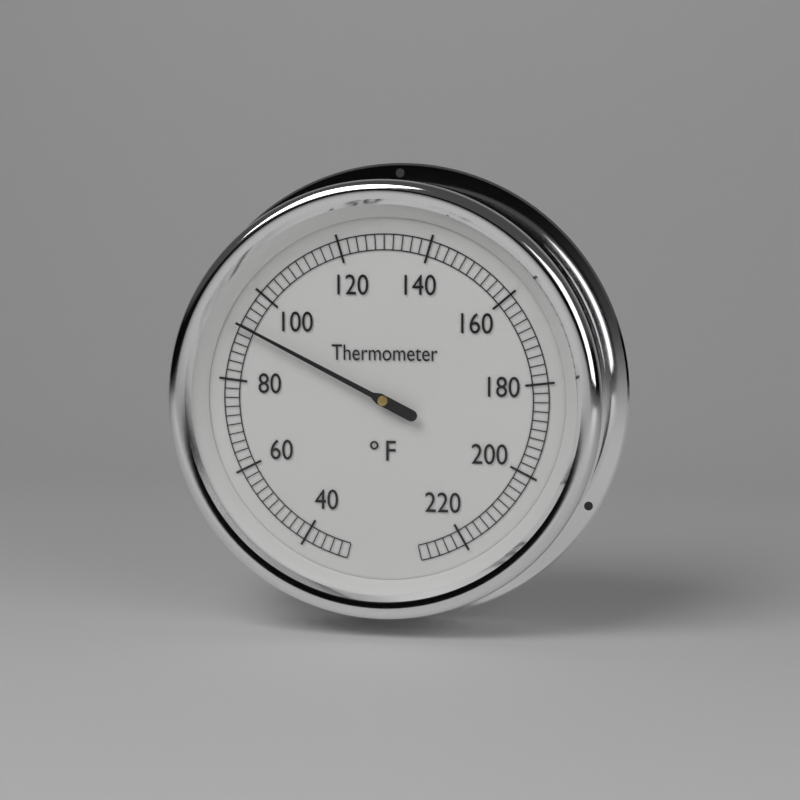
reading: 92 °F
